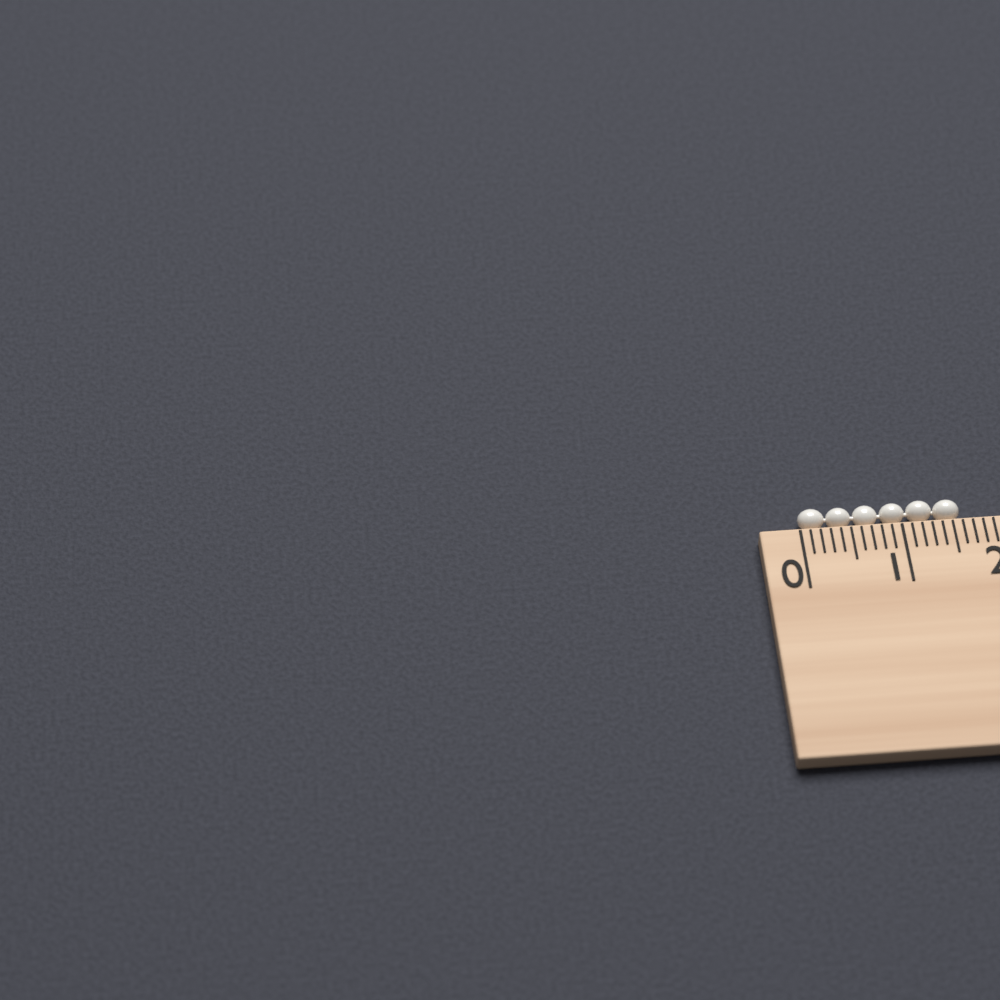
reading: 1.6 cm
